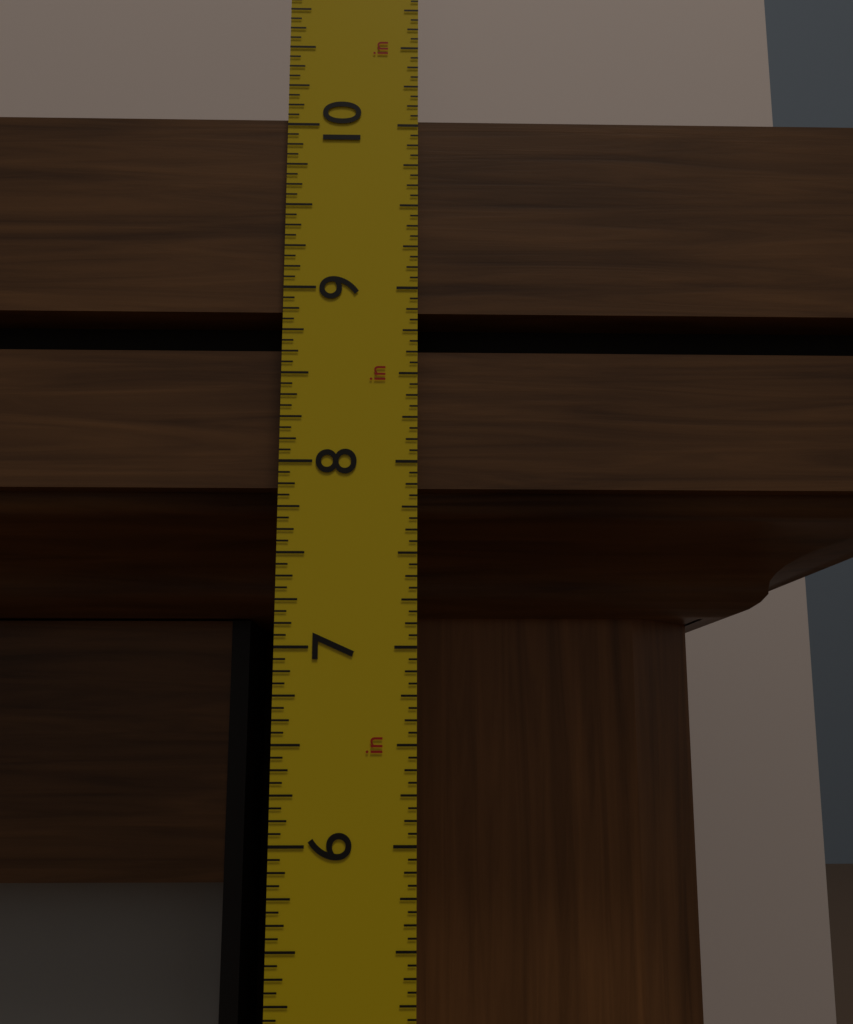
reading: 10.0625 in
